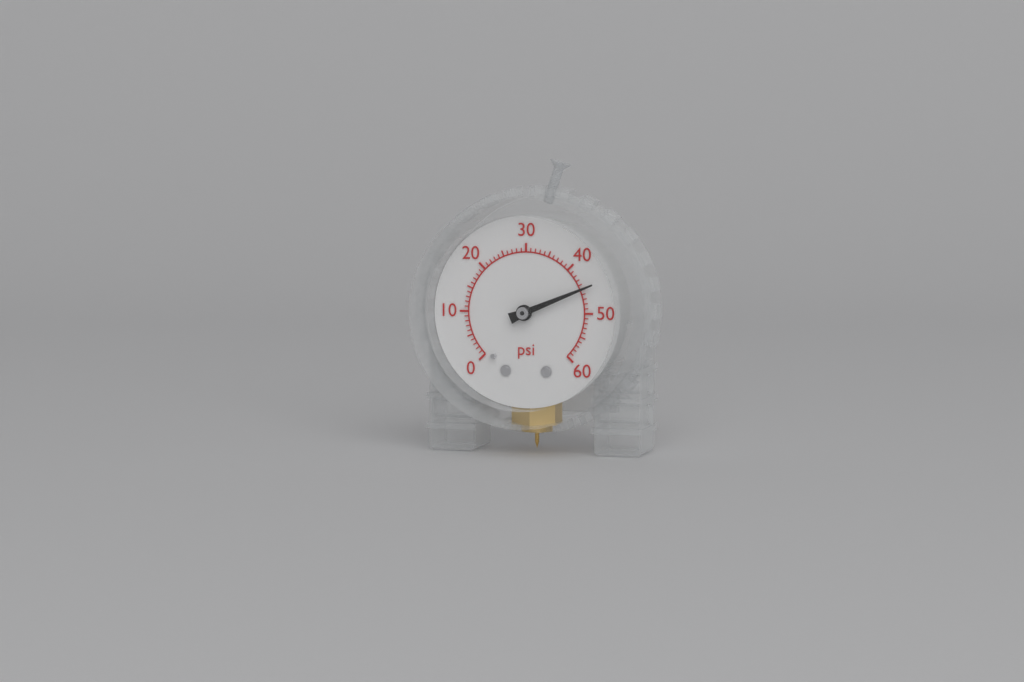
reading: 45 psi
